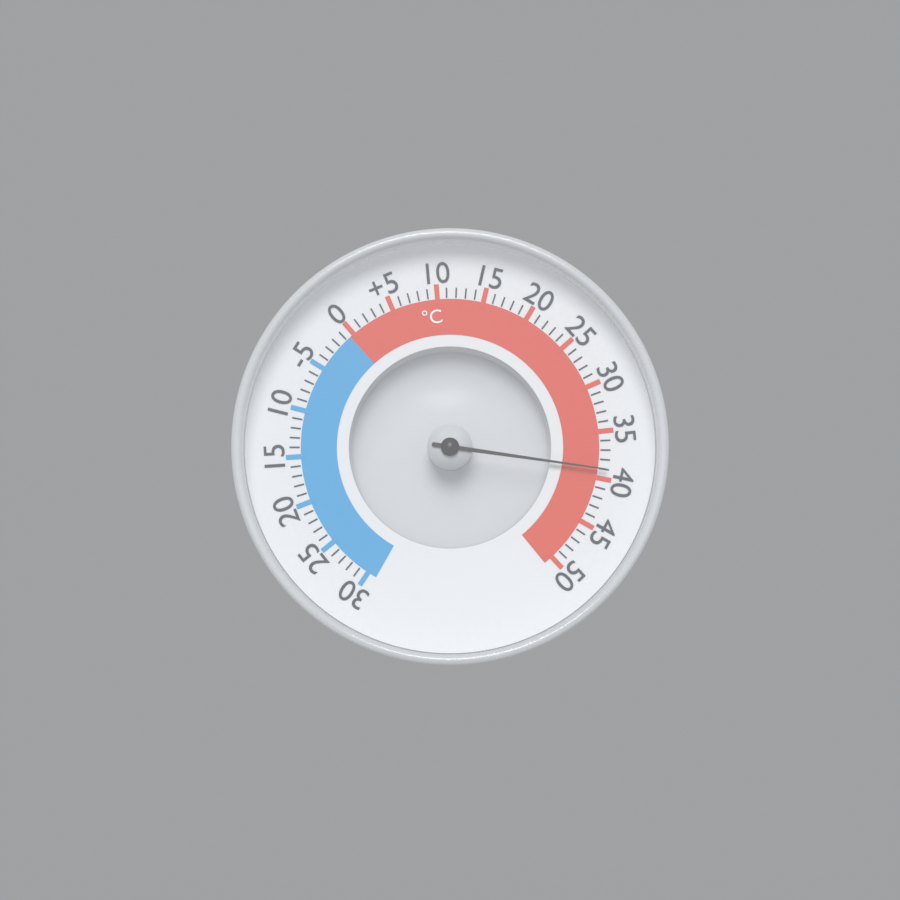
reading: 39 °C
